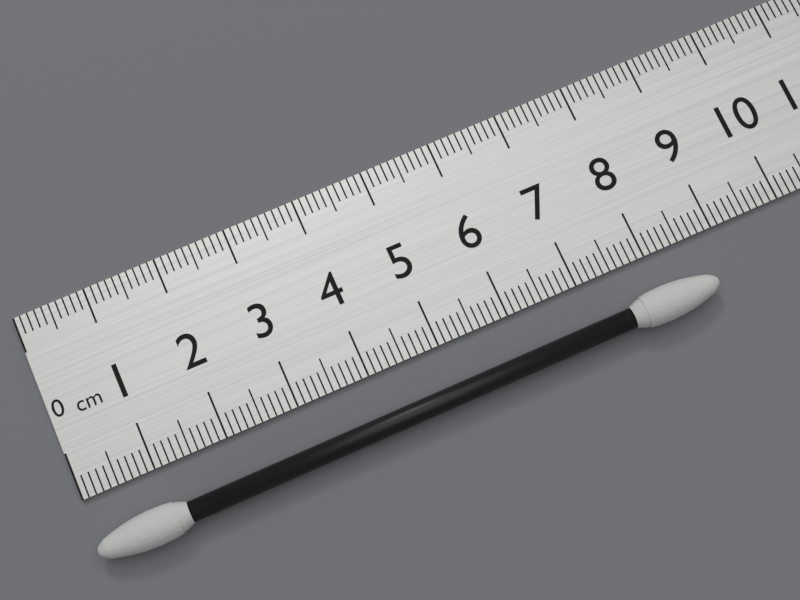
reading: 8.7 cm
